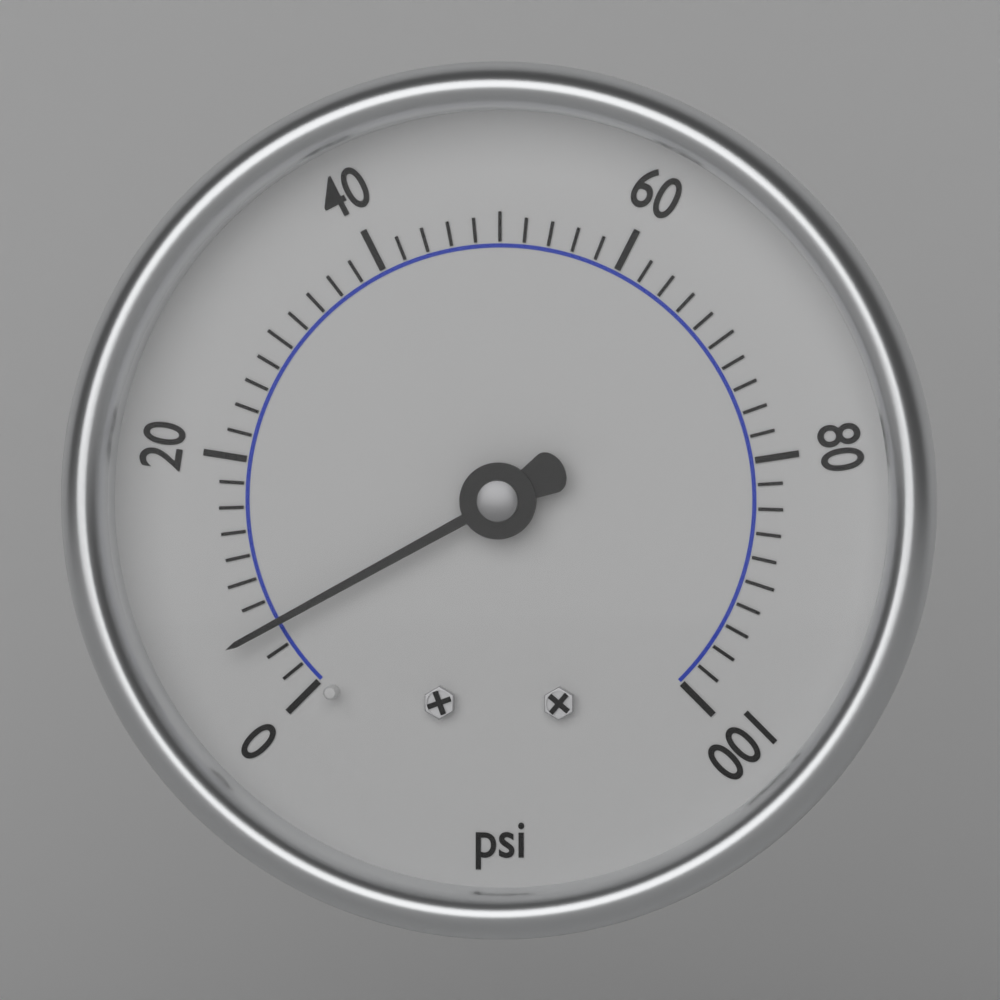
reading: 6 psi
